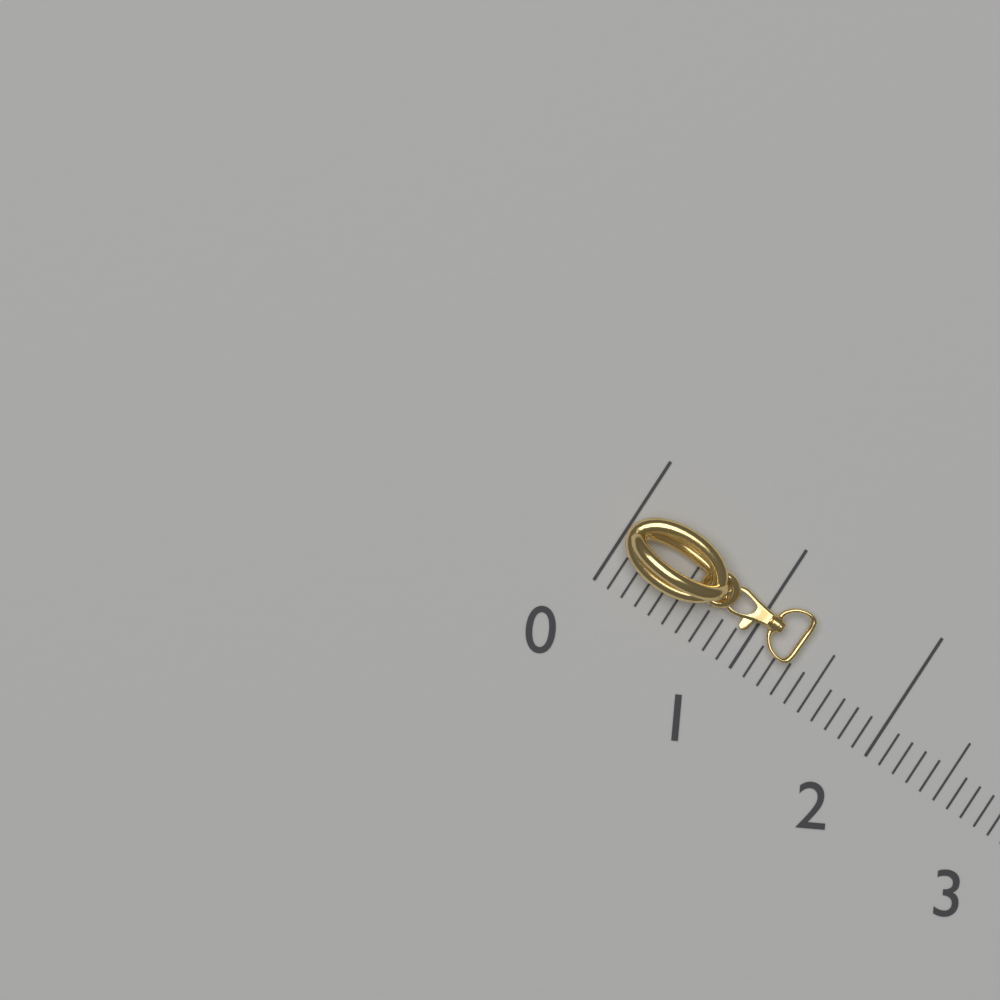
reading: 1.3 (no unit)
